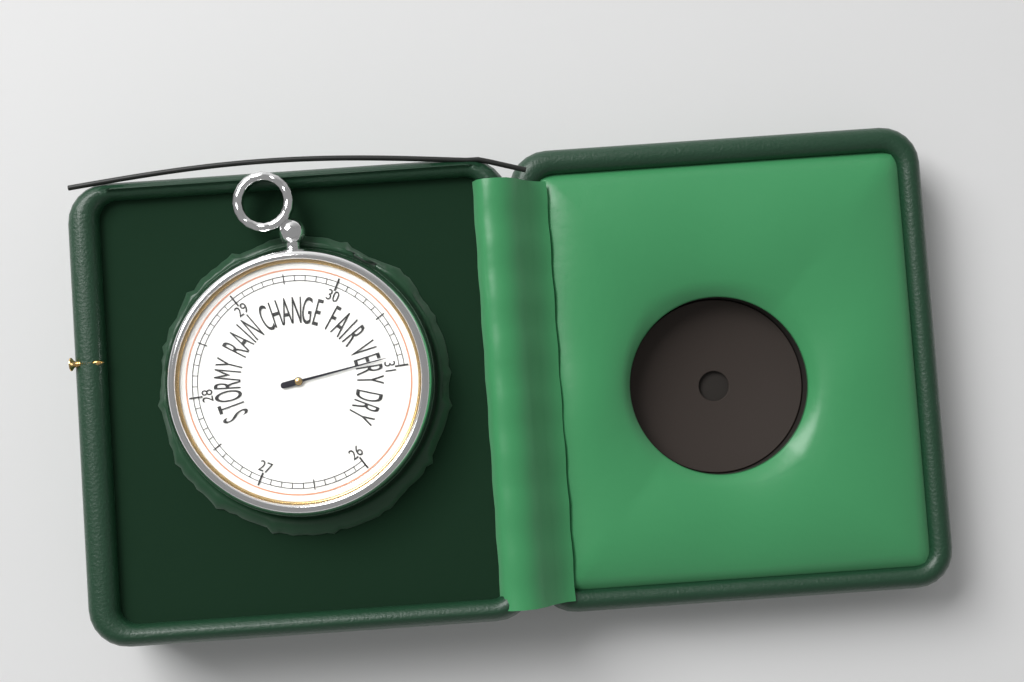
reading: 30.9 inHg
